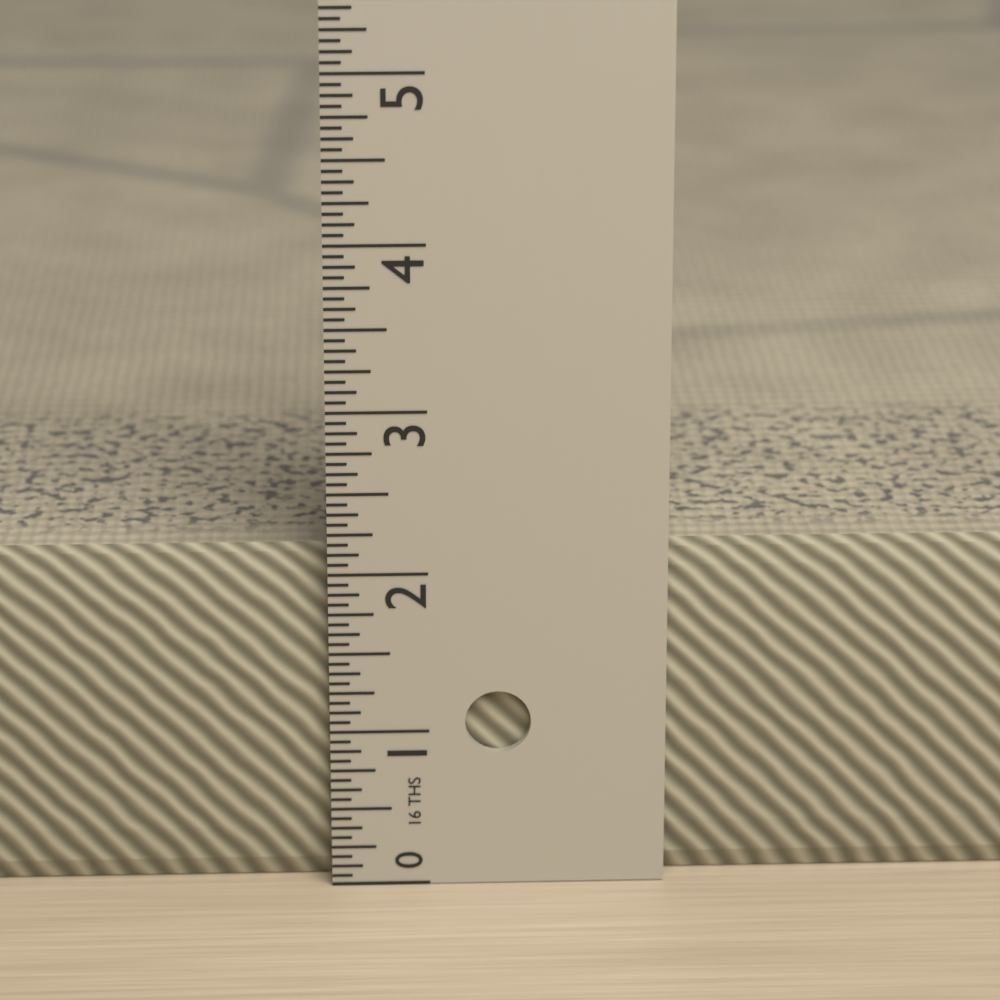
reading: 2.1250 in
